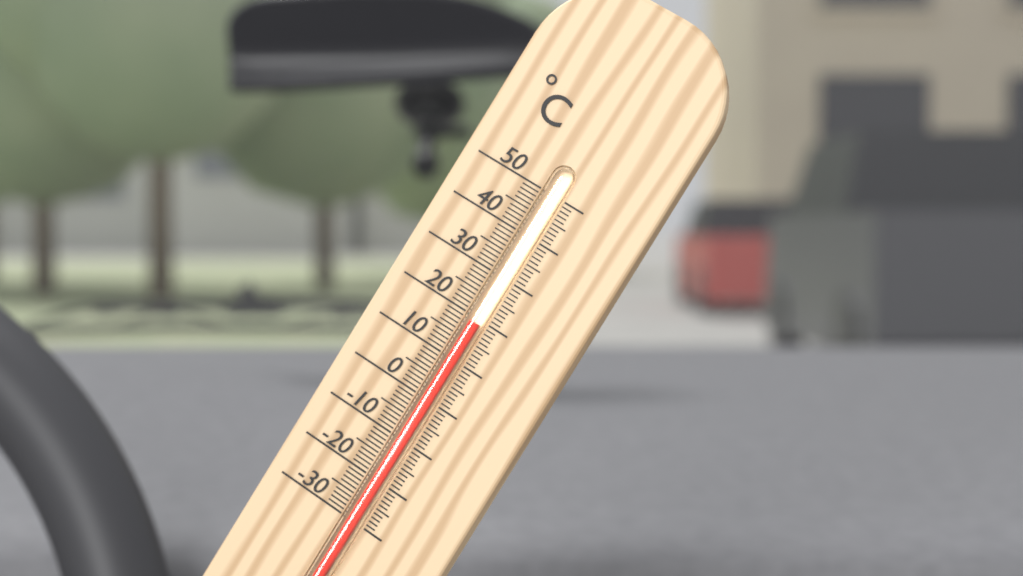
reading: 19 °C
